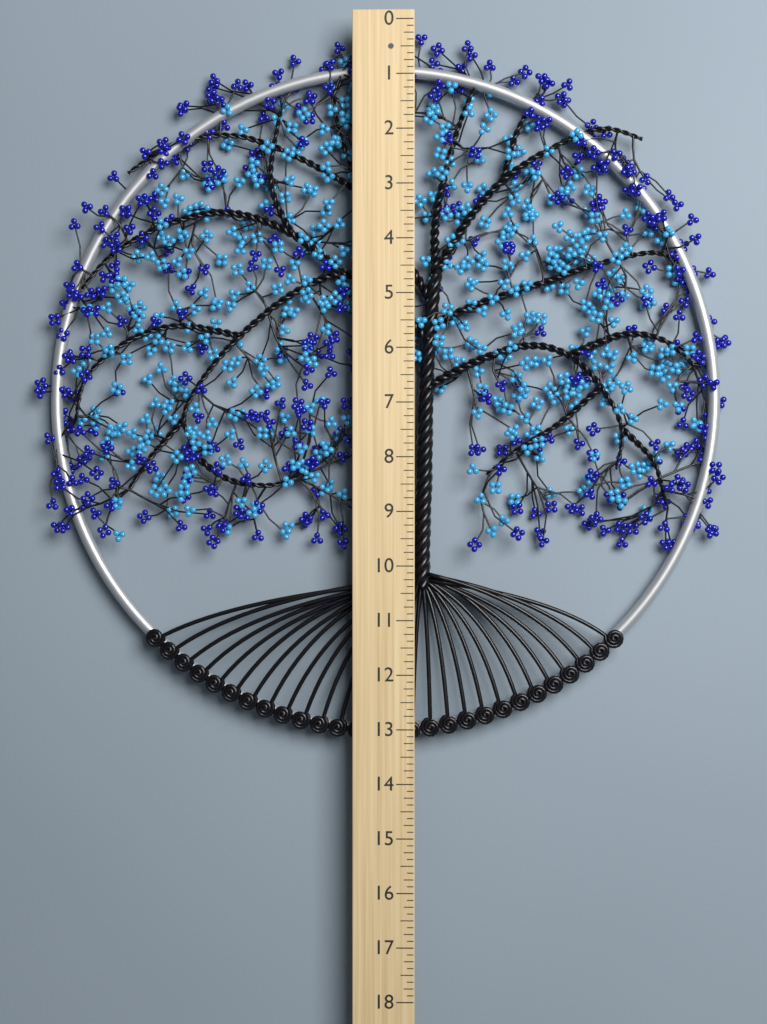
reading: 13.250 (no unit)
